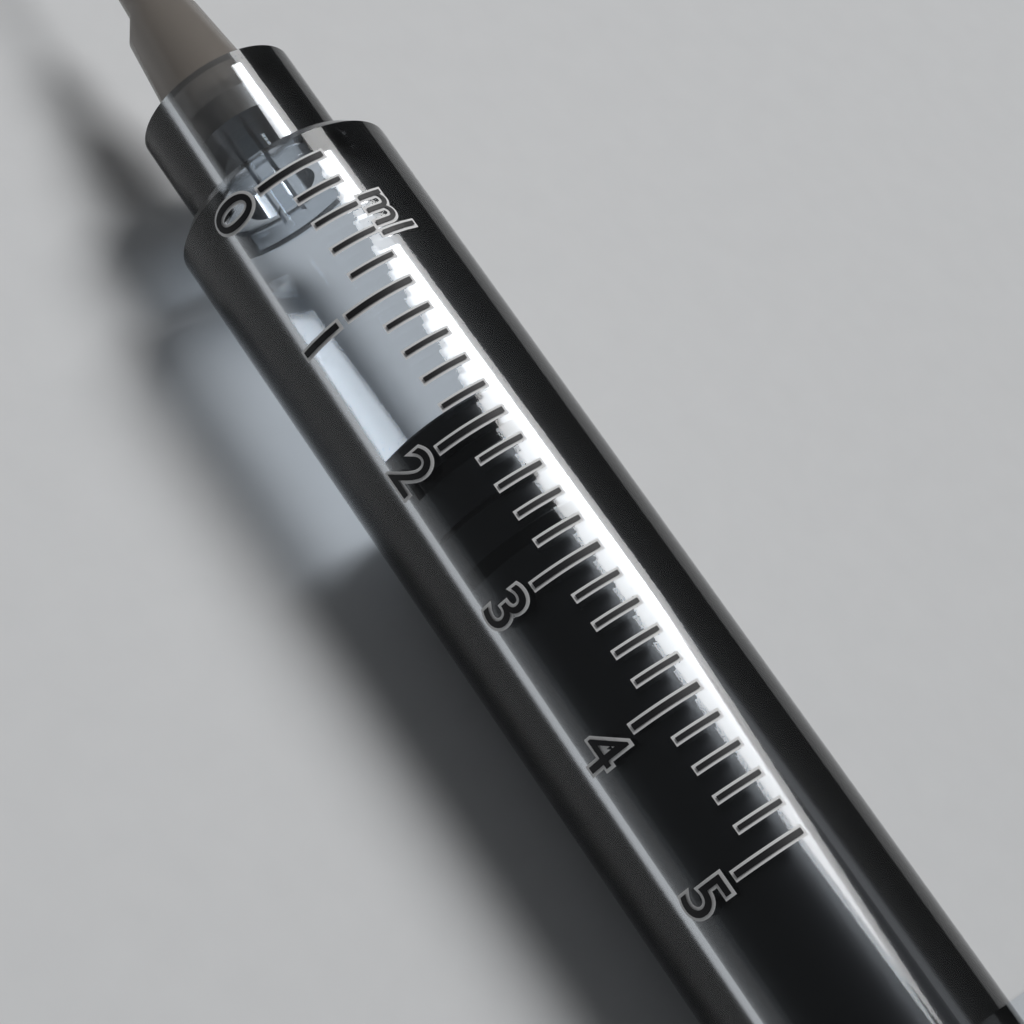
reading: 1.8 ml
